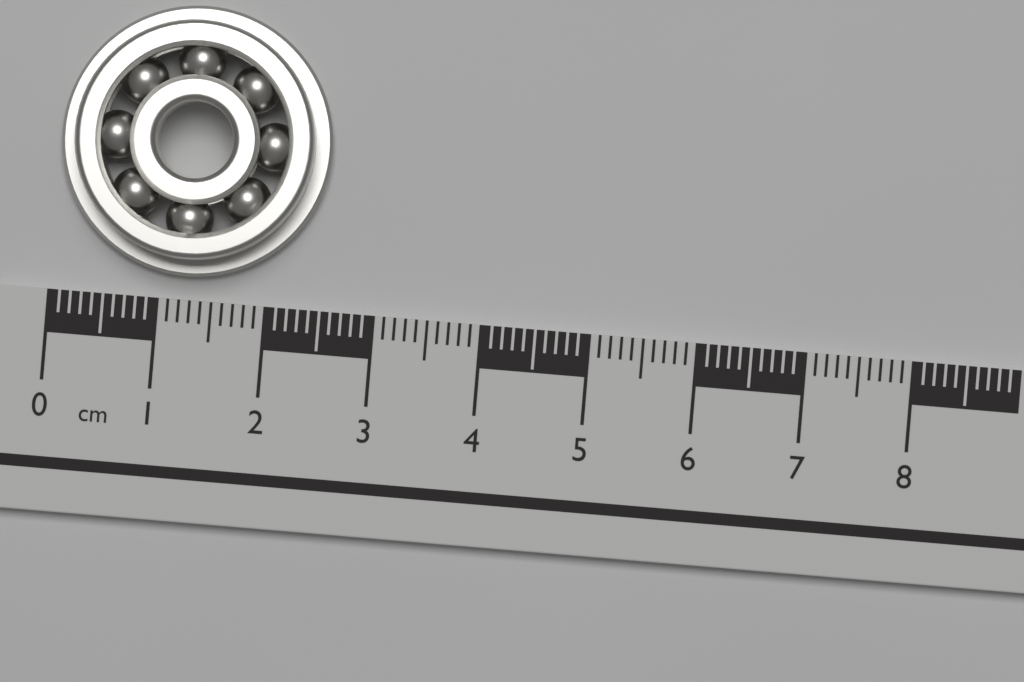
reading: 2.5 cm
